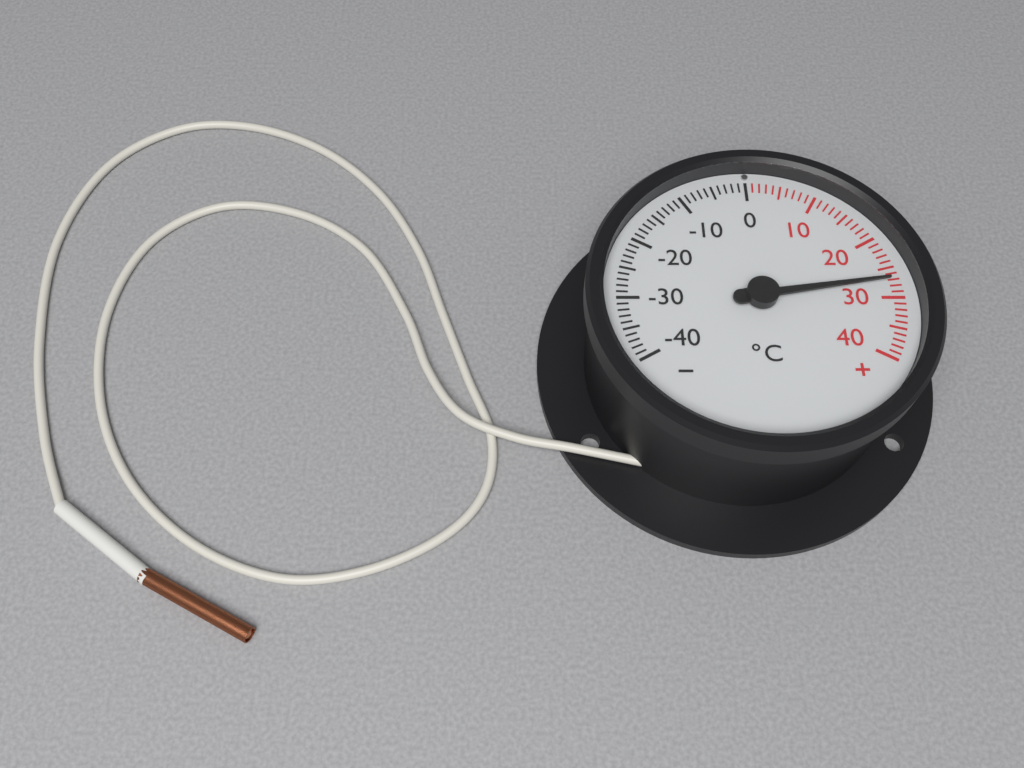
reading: 27 °C
